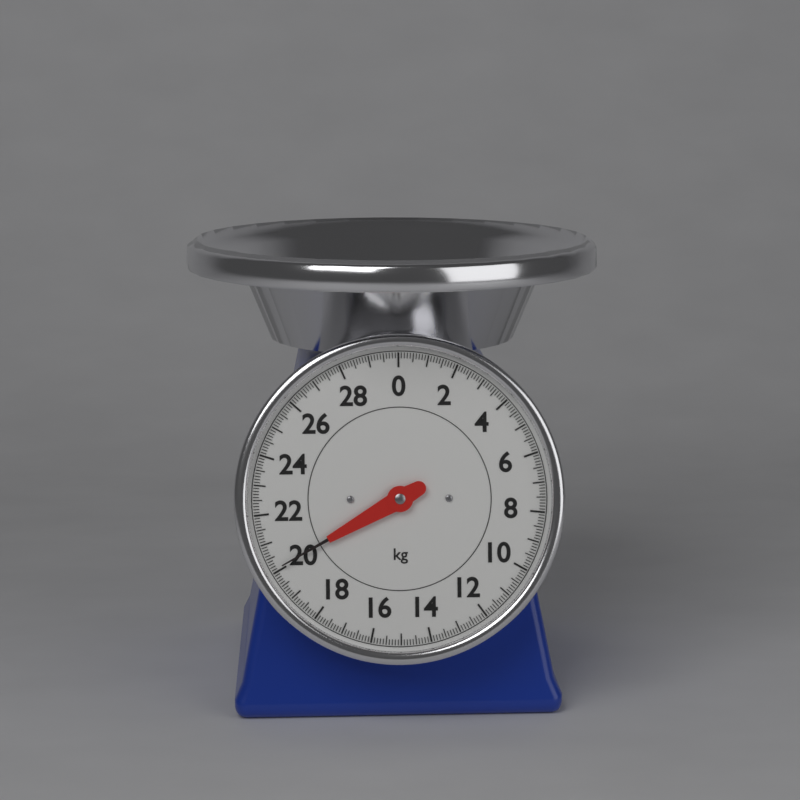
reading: 20.1 kg
